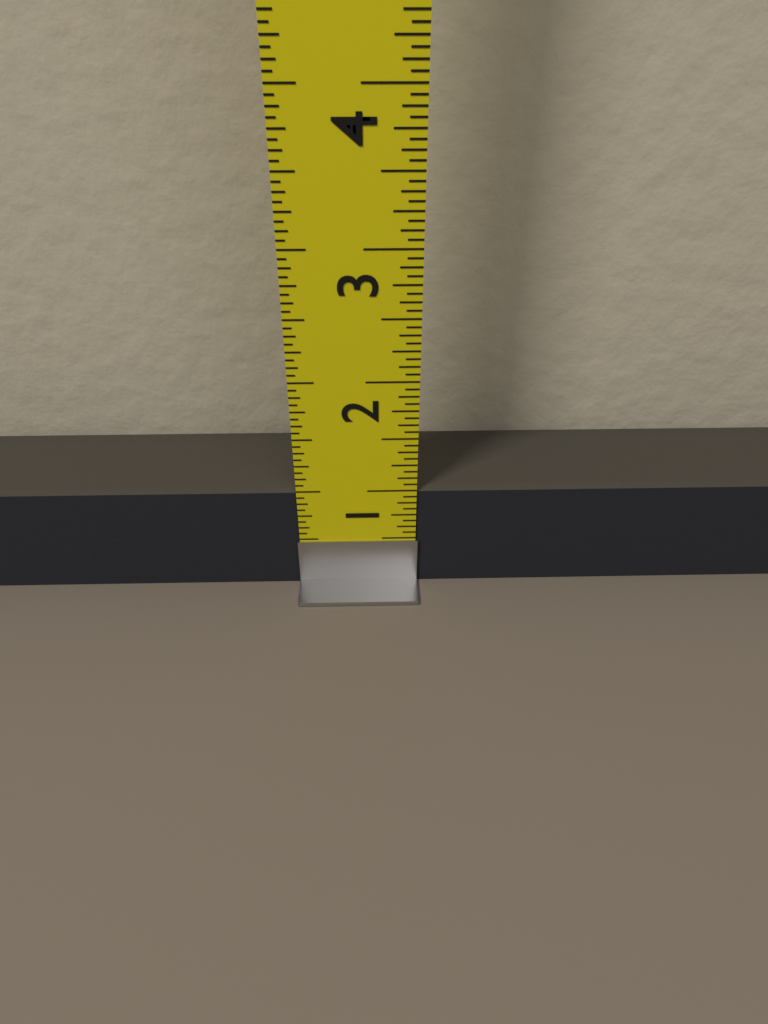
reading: 1.0000 in
